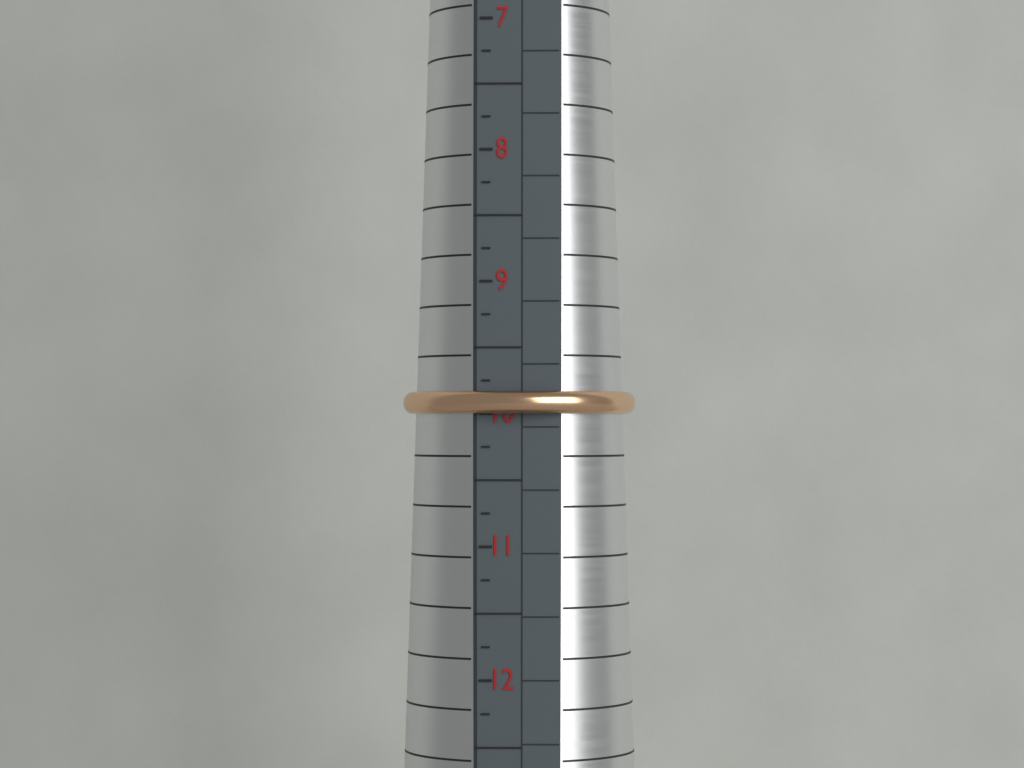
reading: 10.00 (no unit)
